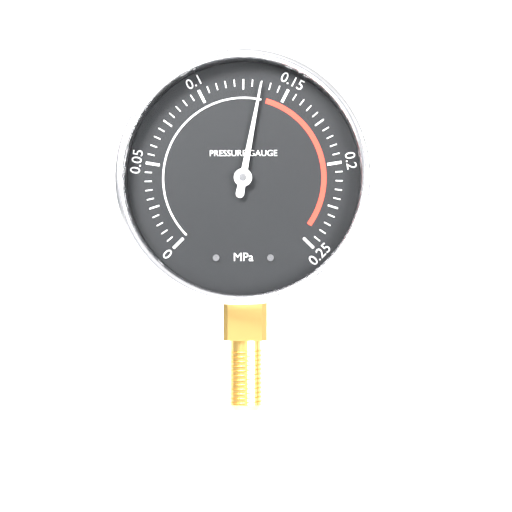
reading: 0.135 MPa
